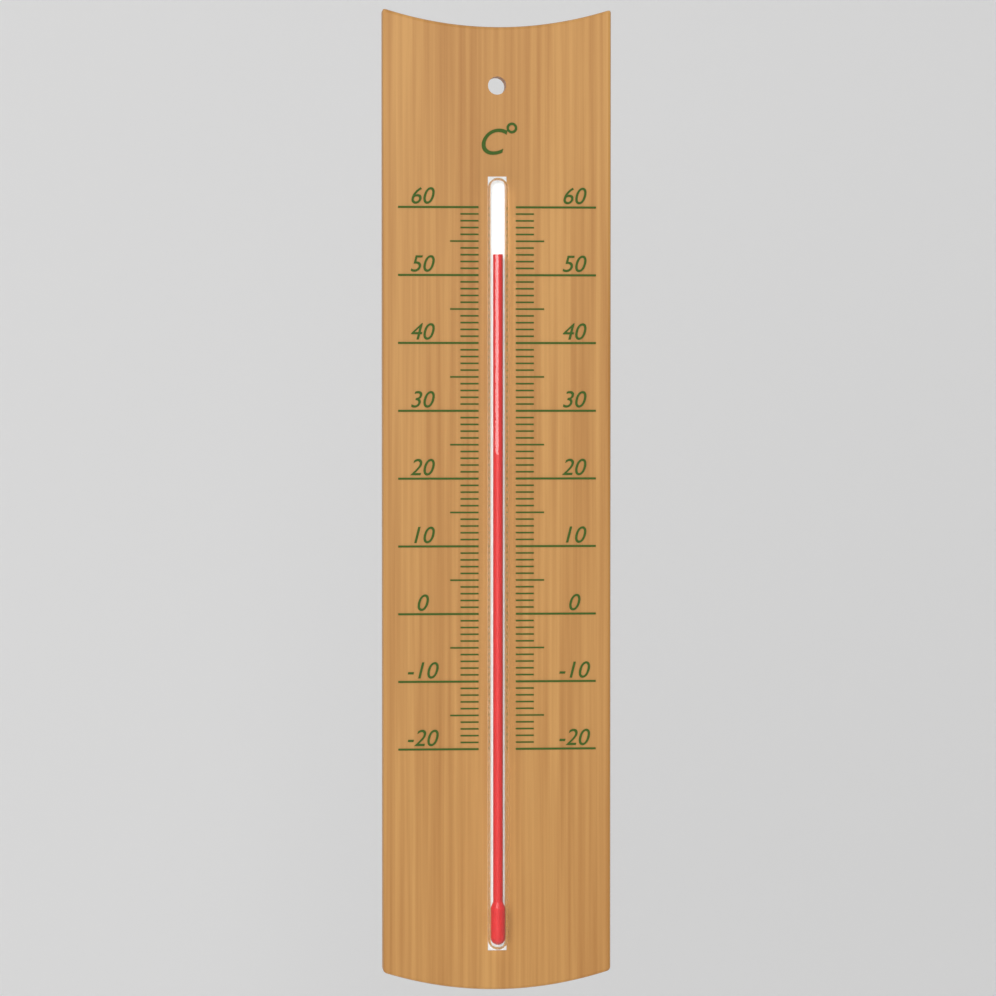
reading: 53 °C
